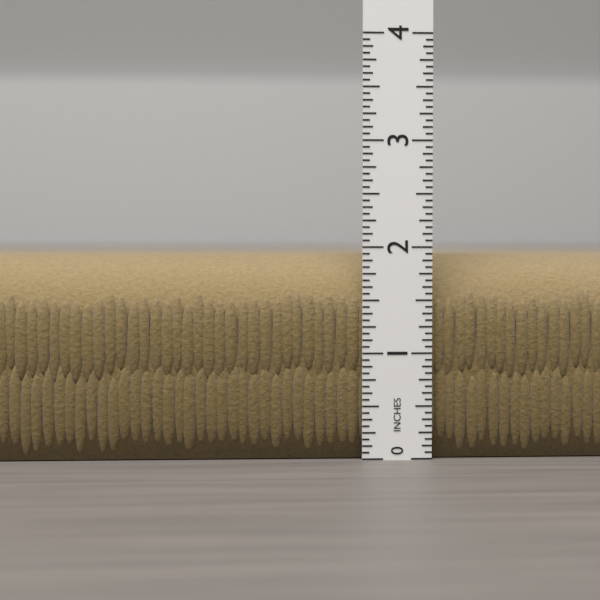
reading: 1.9375 in
